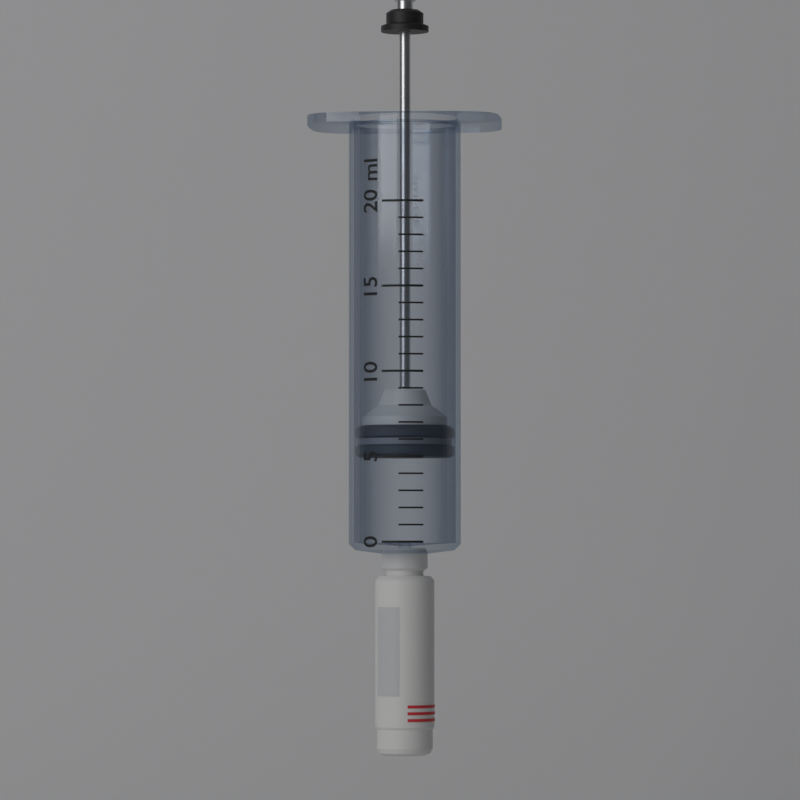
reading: 5 ml
